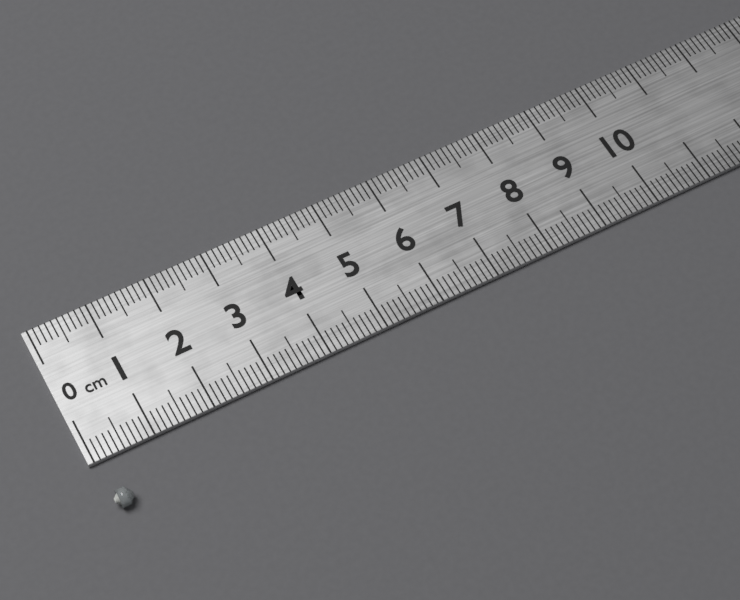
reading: 0.3 cm
